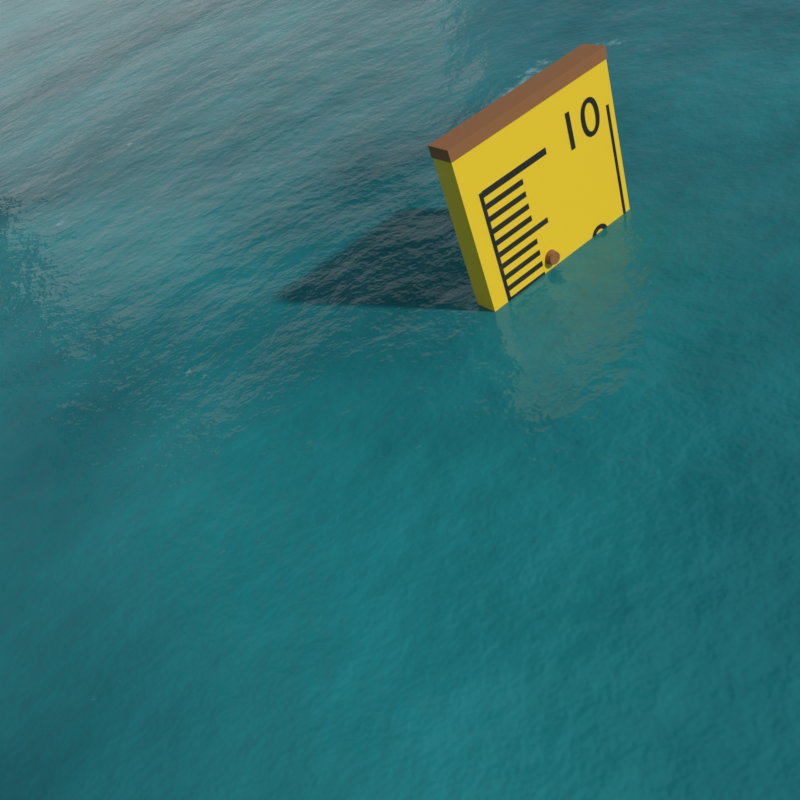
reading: 9.1 (no unit)
